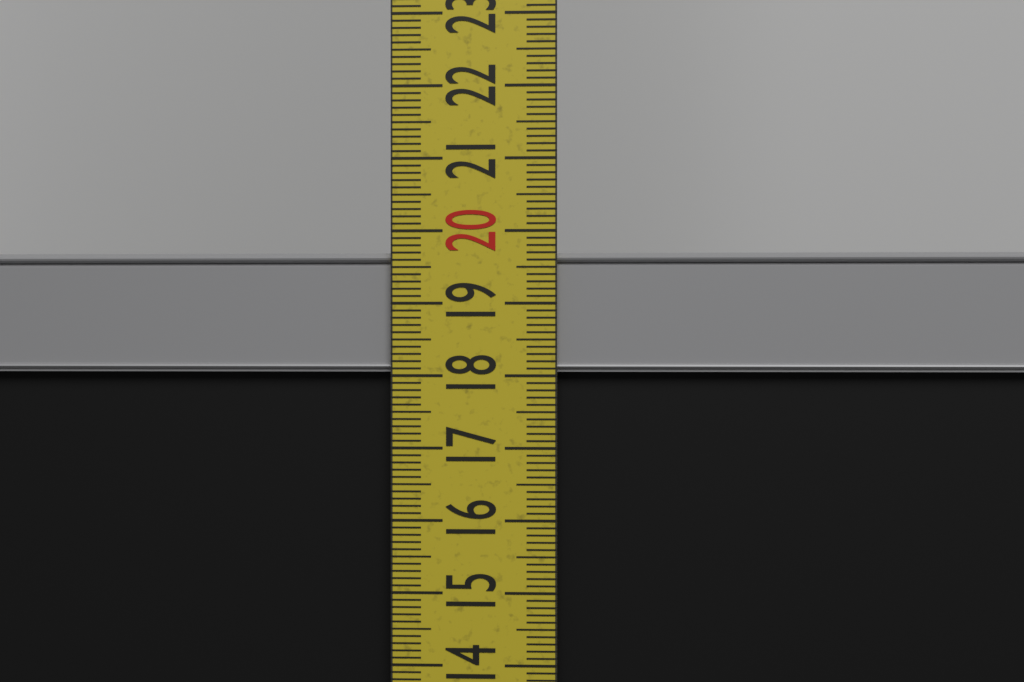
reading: 19.7 cm
